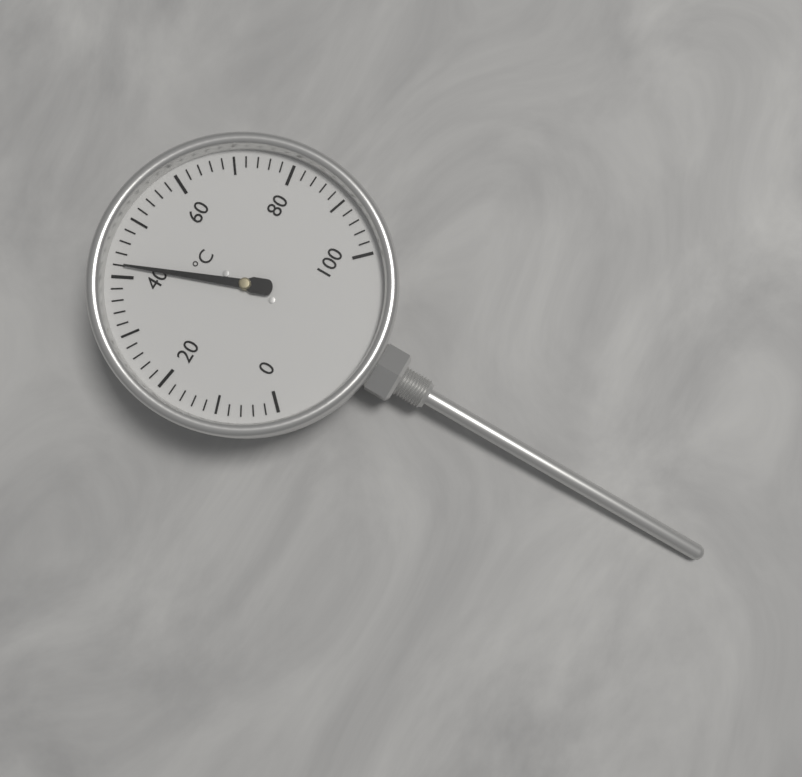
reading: 42 °C
